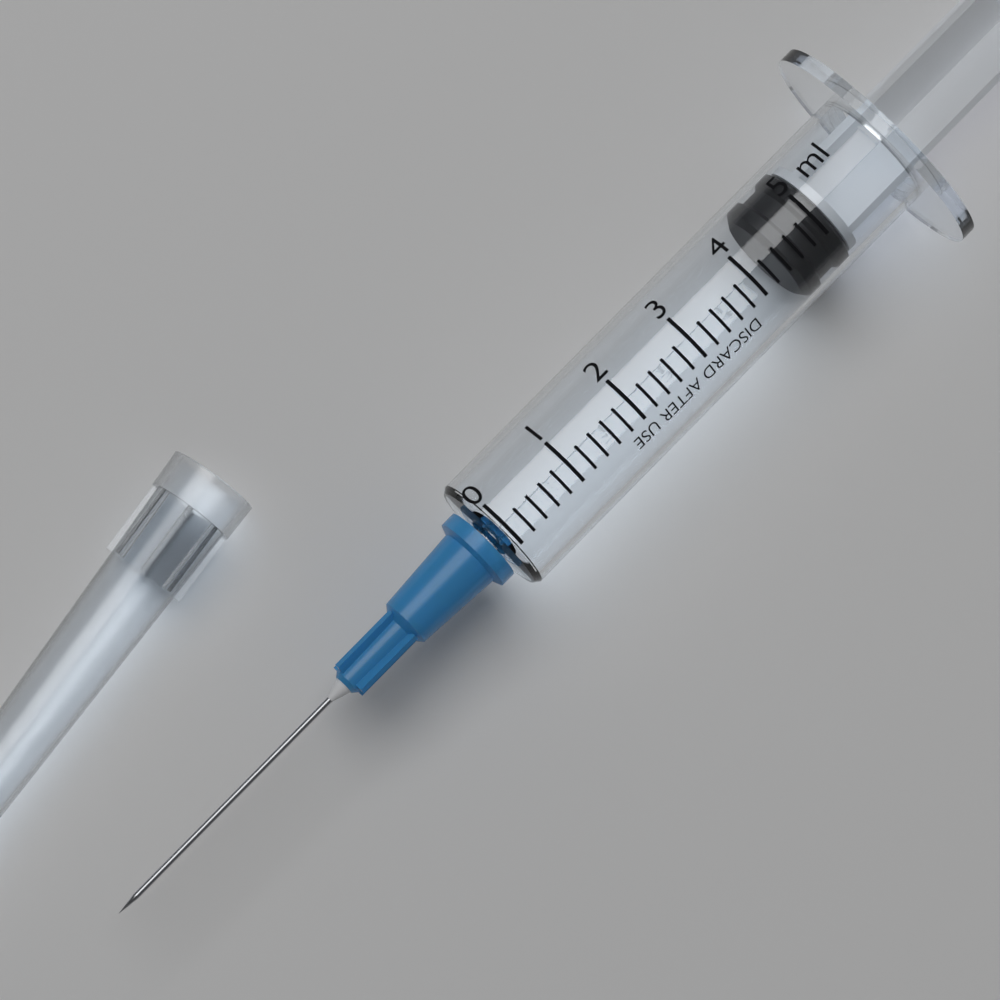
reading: 4.4 ml
